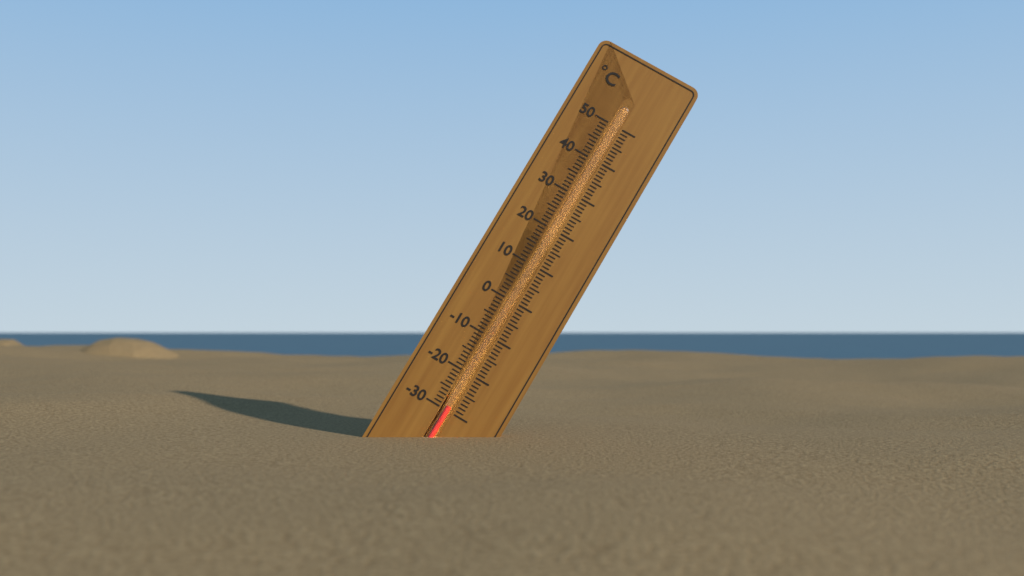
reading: -29 °C
